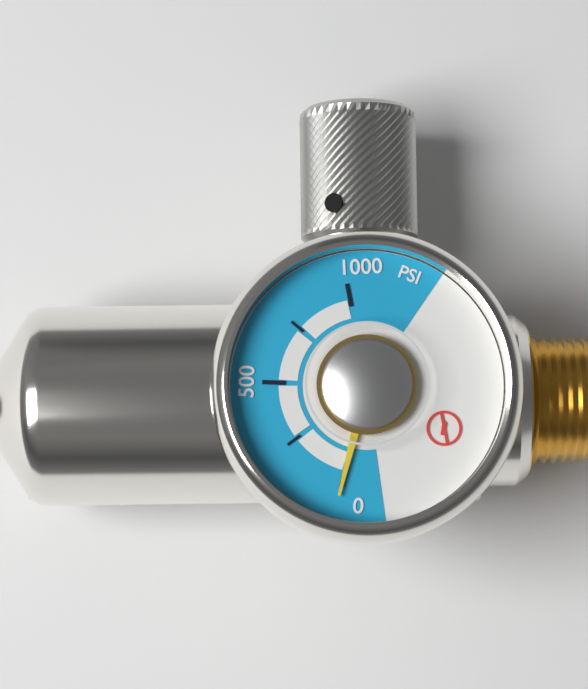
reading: 0 psi
